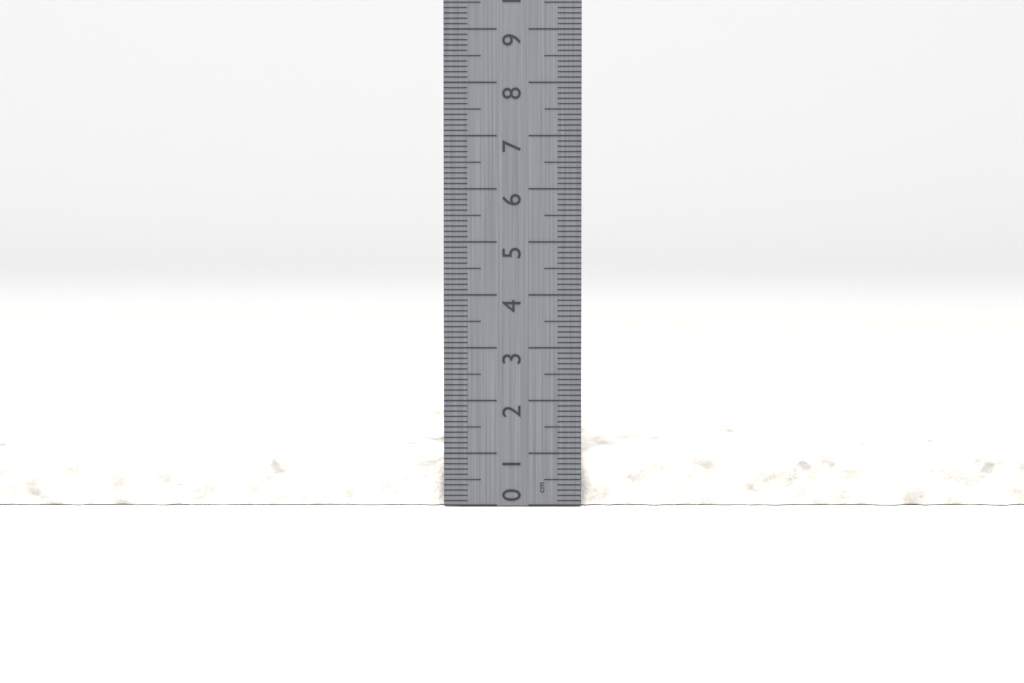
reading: 1.1 cm
